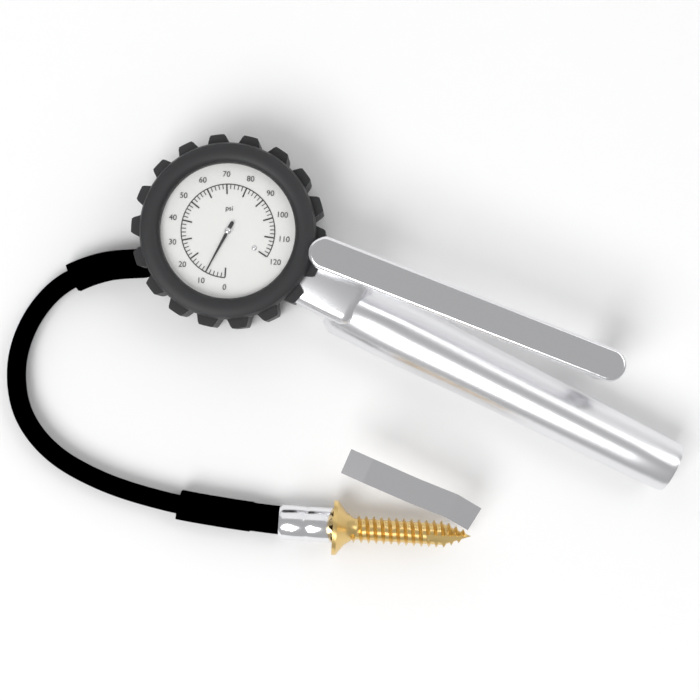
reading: 10 psi
